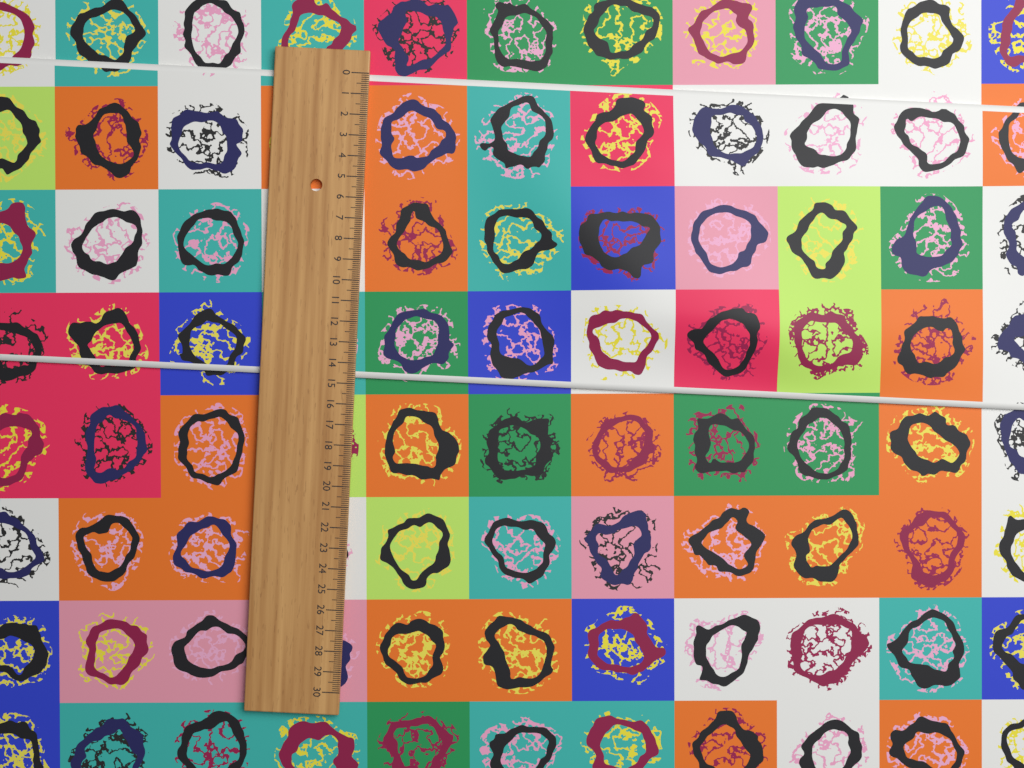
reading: 14.7 (no unit)
